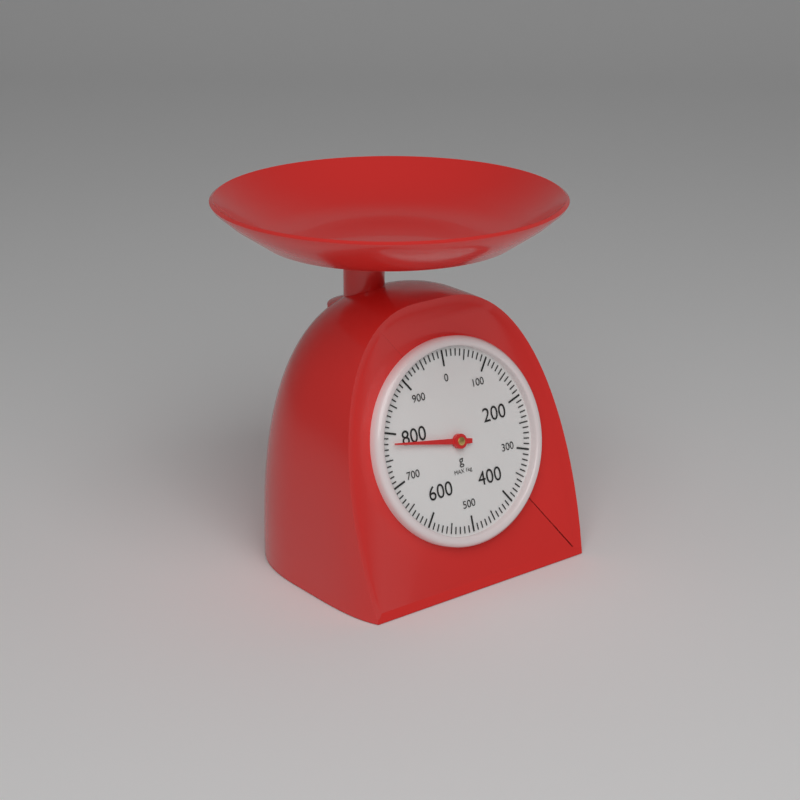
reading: 780 g
